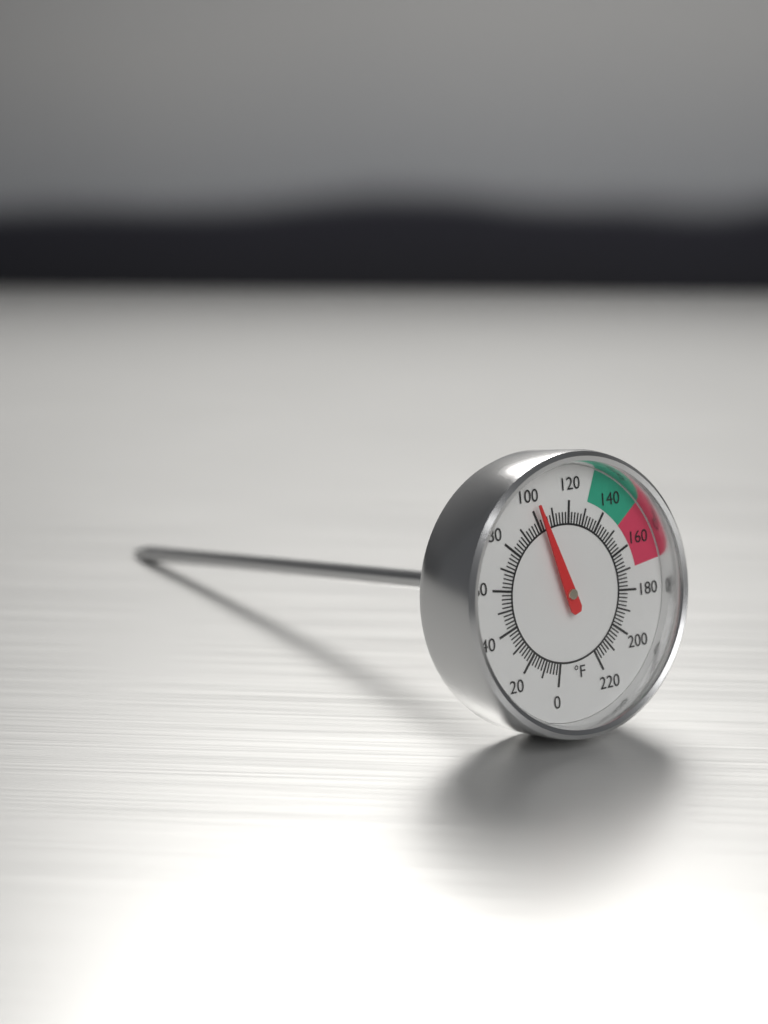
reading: 102 °F
